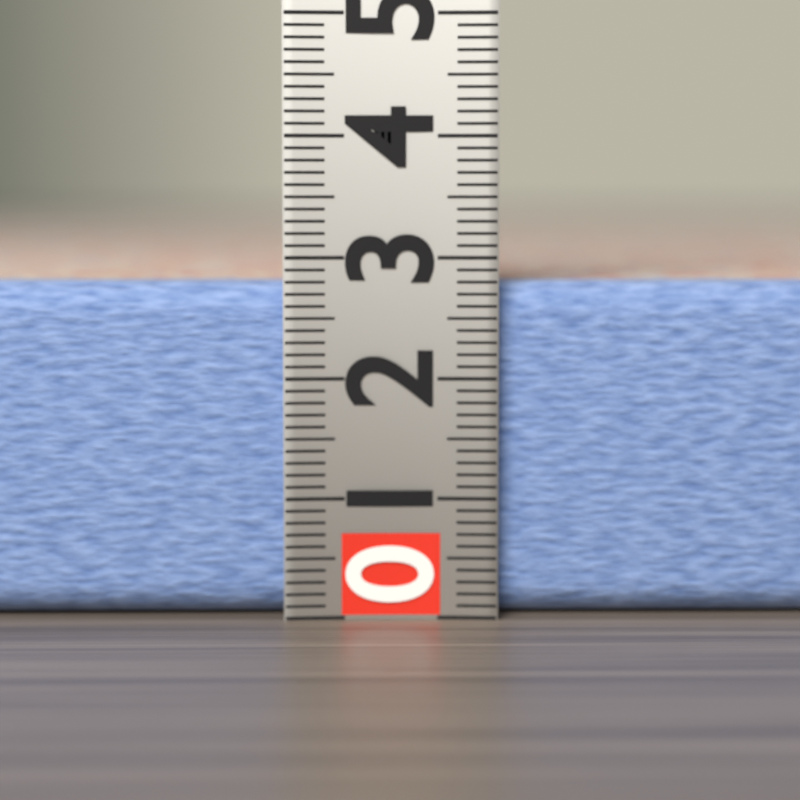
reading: 2.8 (no unit)
